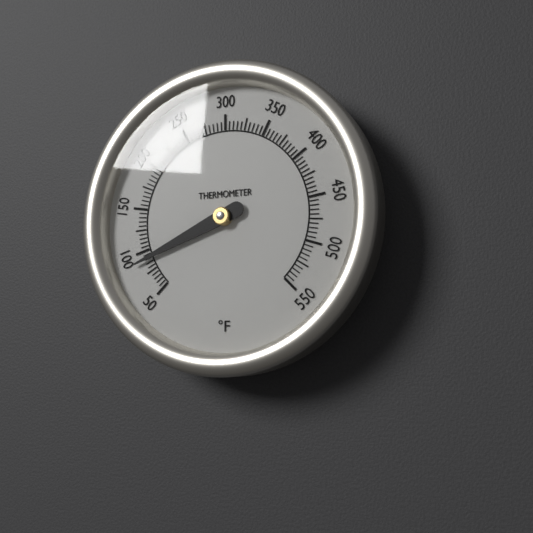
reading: 90 °F
